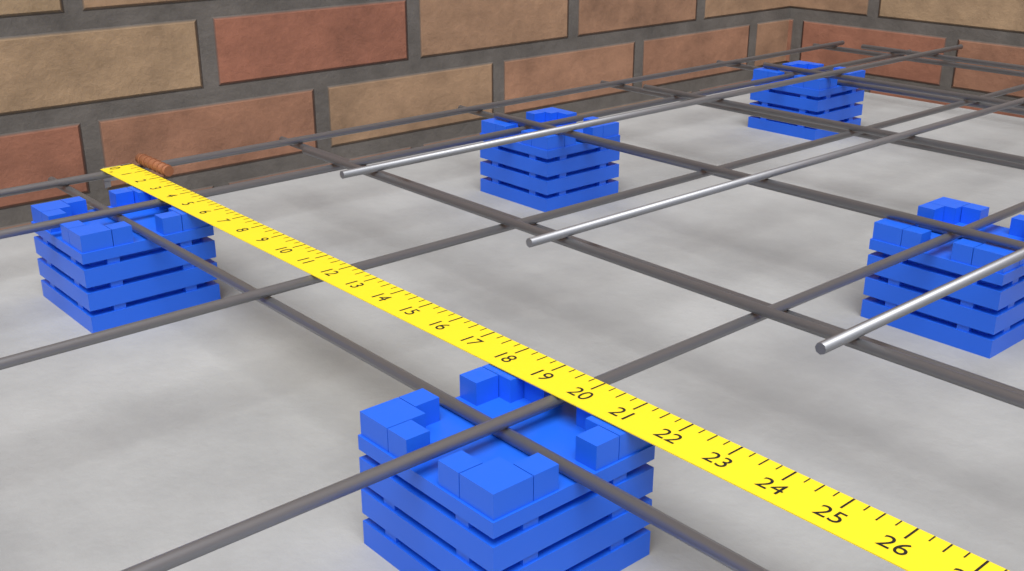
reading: 2.00 in
